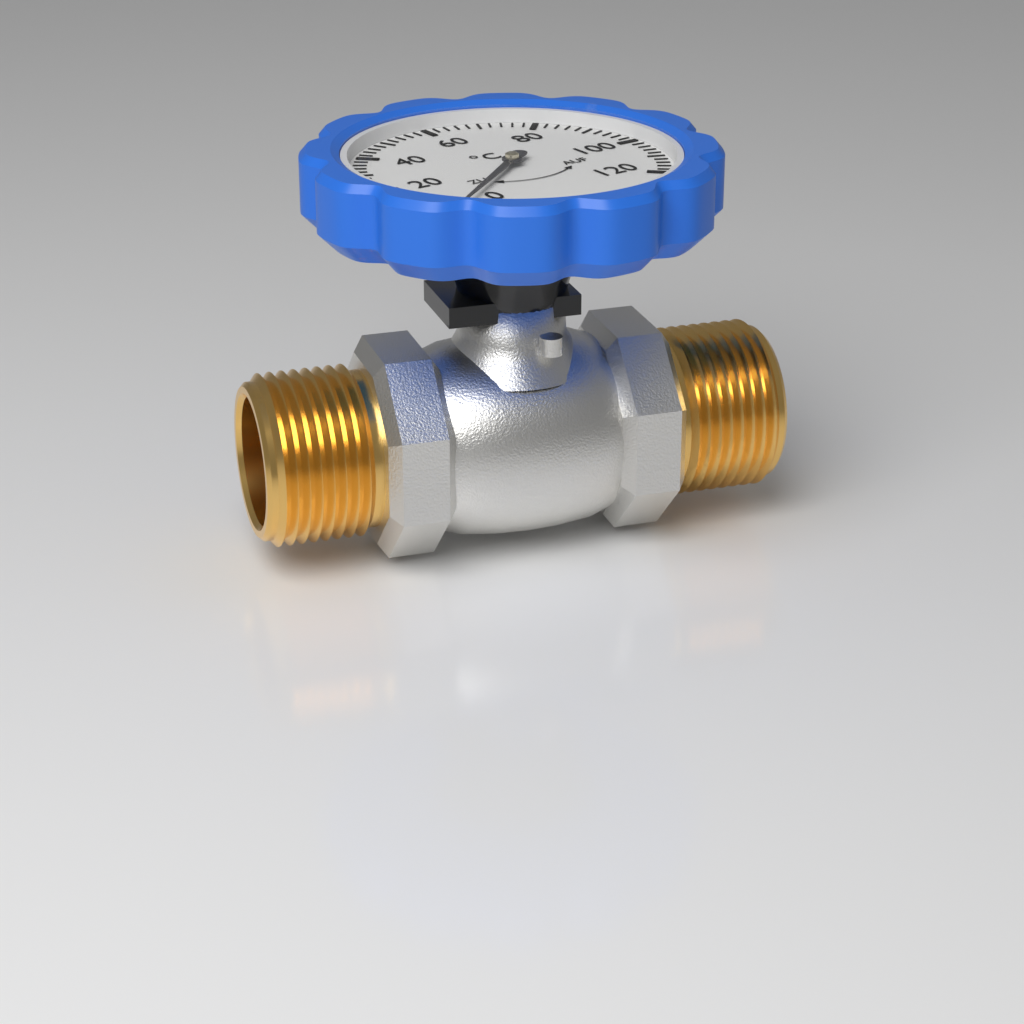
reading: 4 °C
